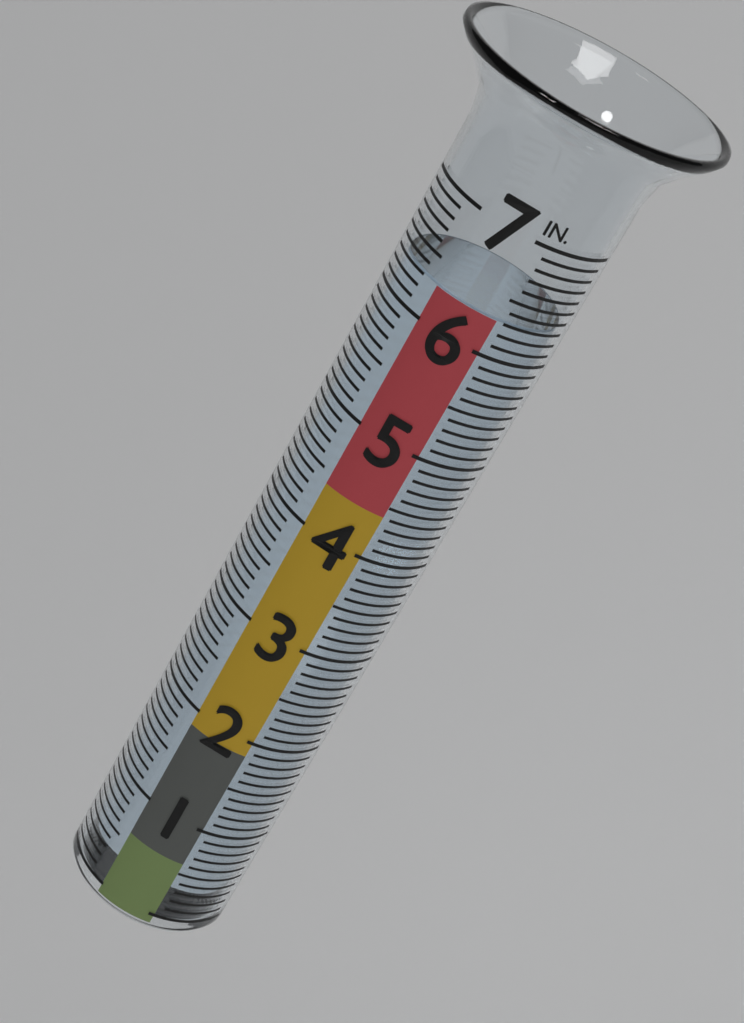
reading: 6.3 in
